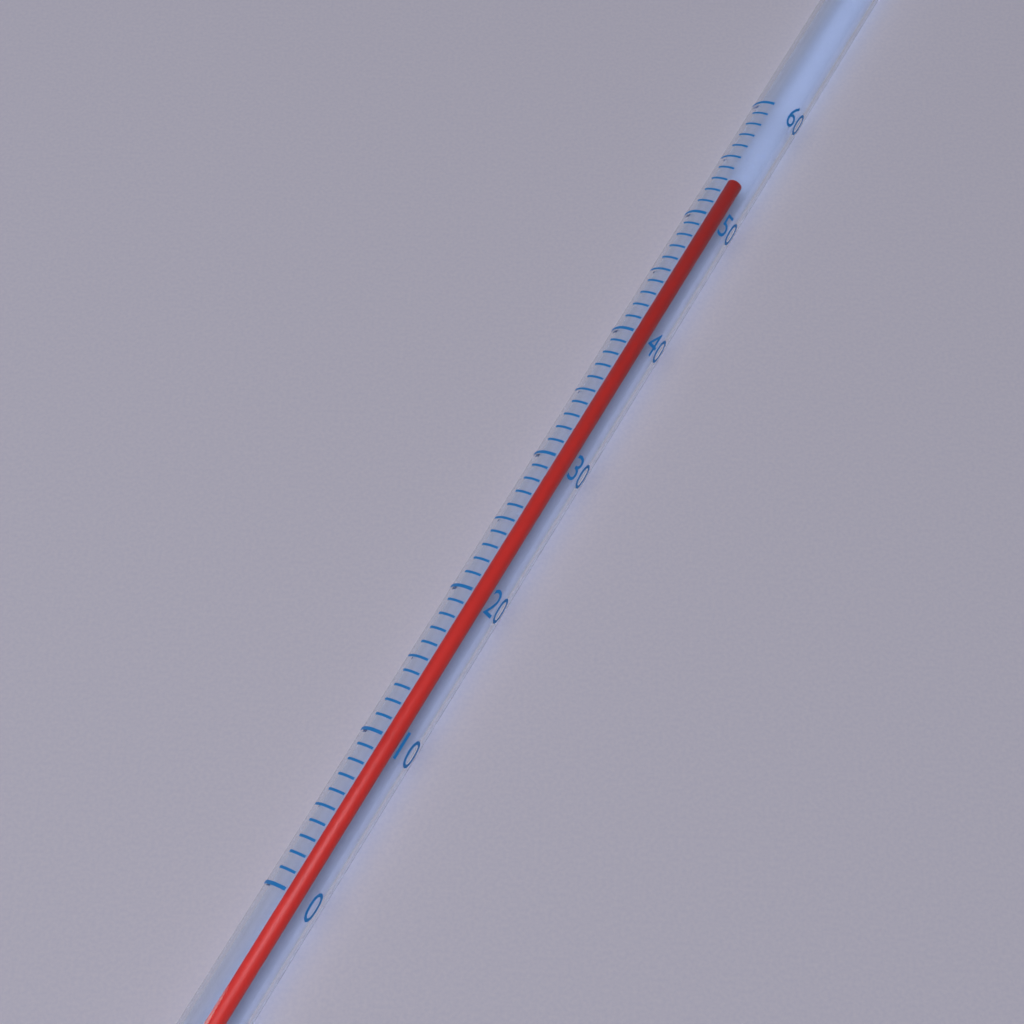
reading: 54 (no unit)
